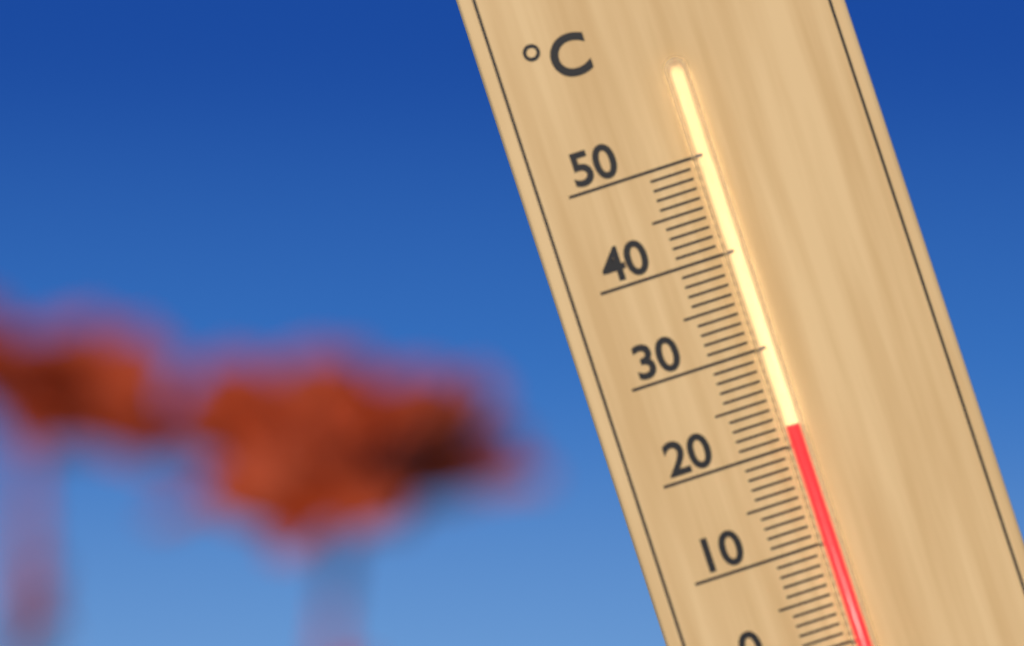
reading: 22 °C
